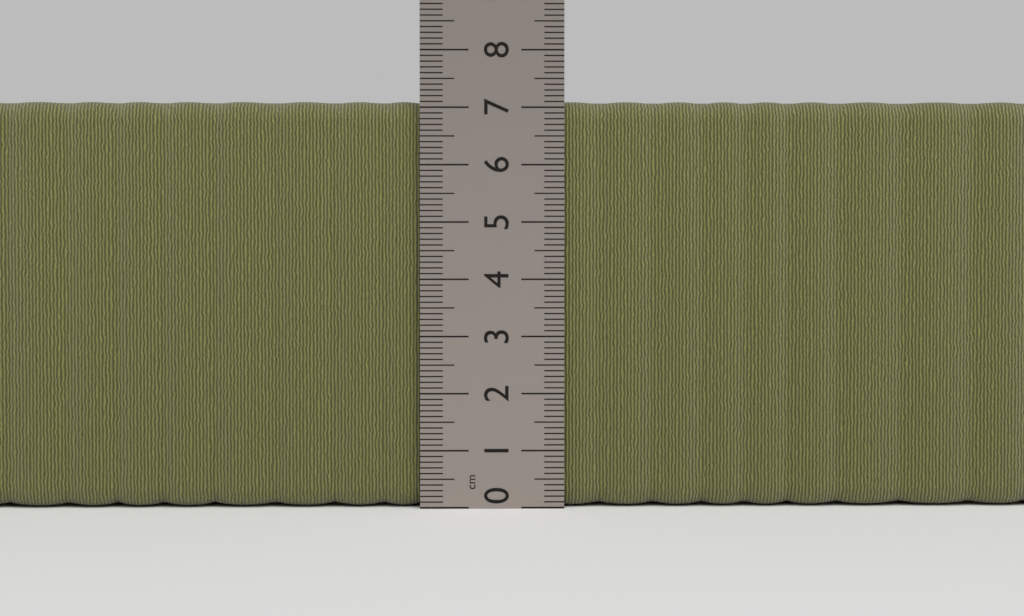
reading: 7.1 cm
